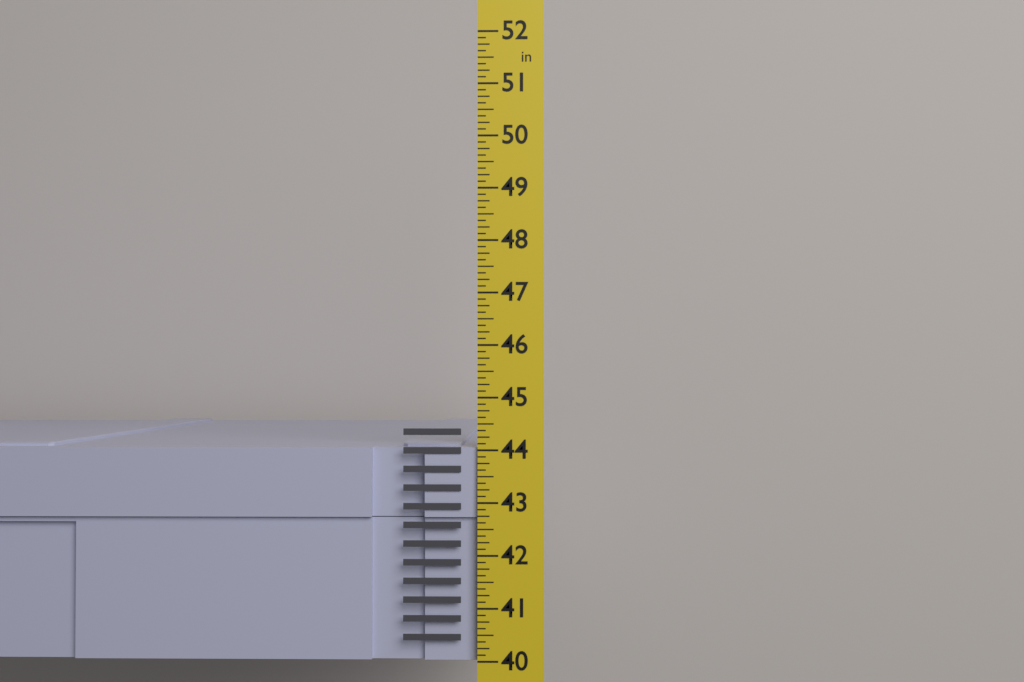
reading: 44.125 in
